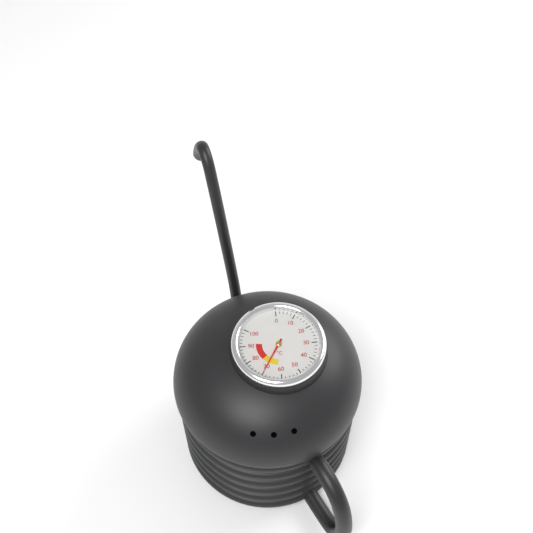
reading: 70 °C
